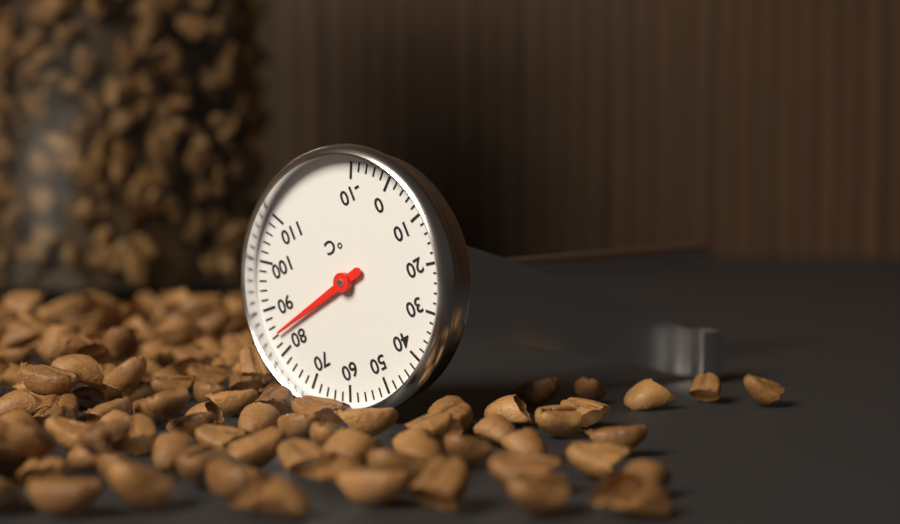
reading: 84 °C
